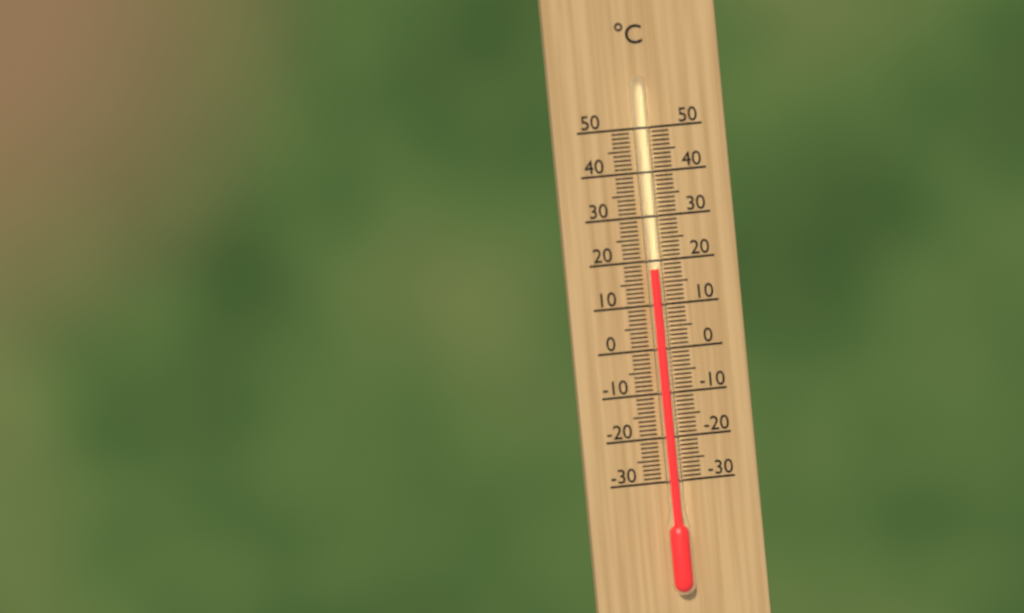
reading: 18 °C
